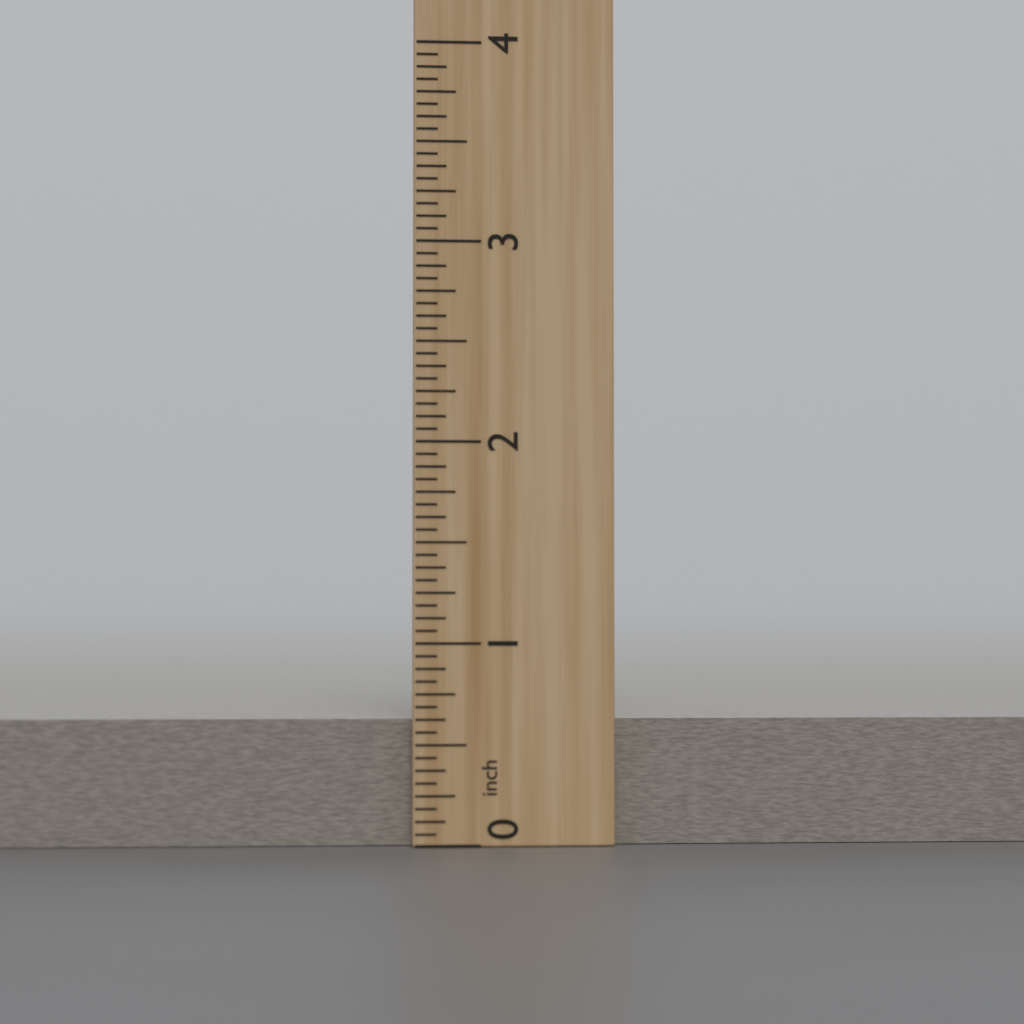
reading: 0.6250 inch
